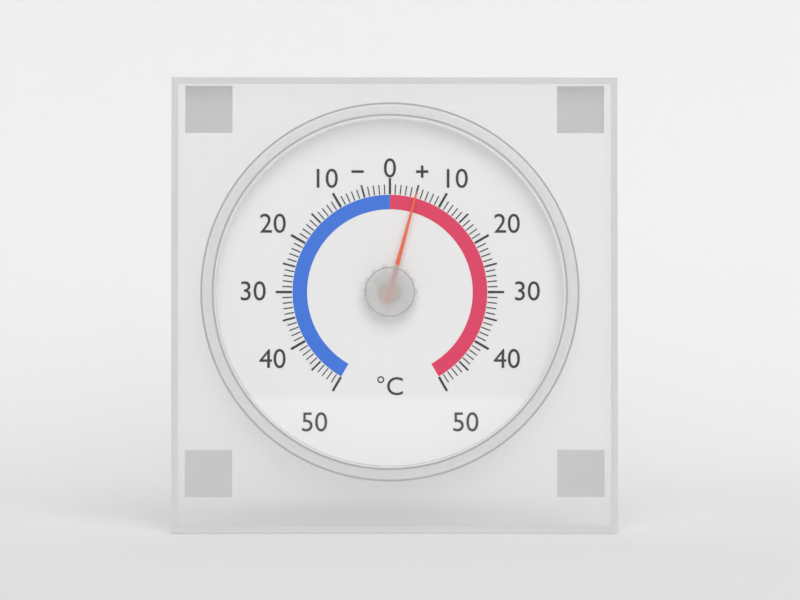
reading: 5 °C
